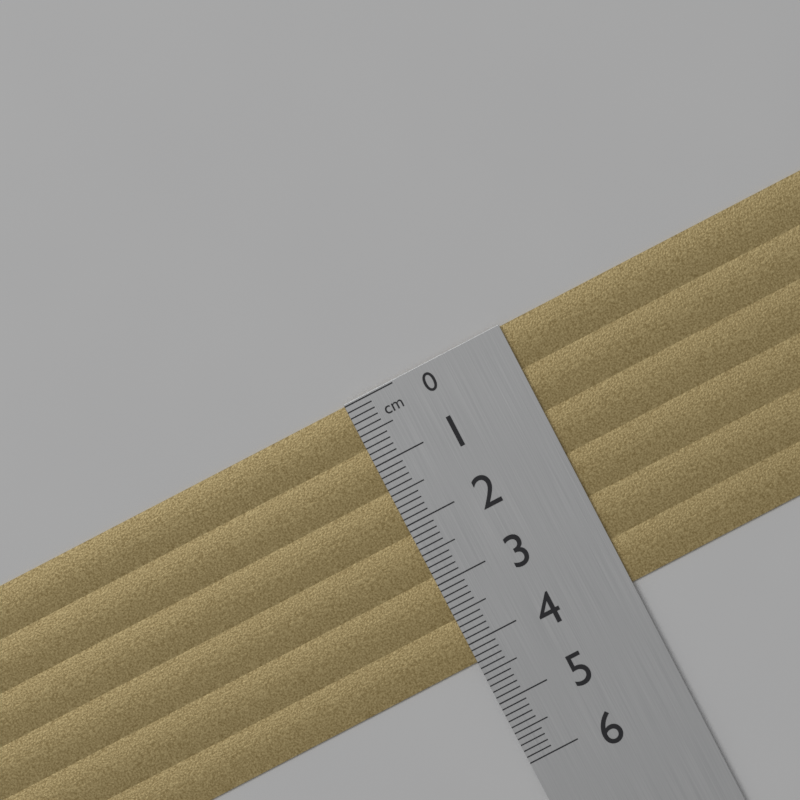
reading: 4.3 cm
